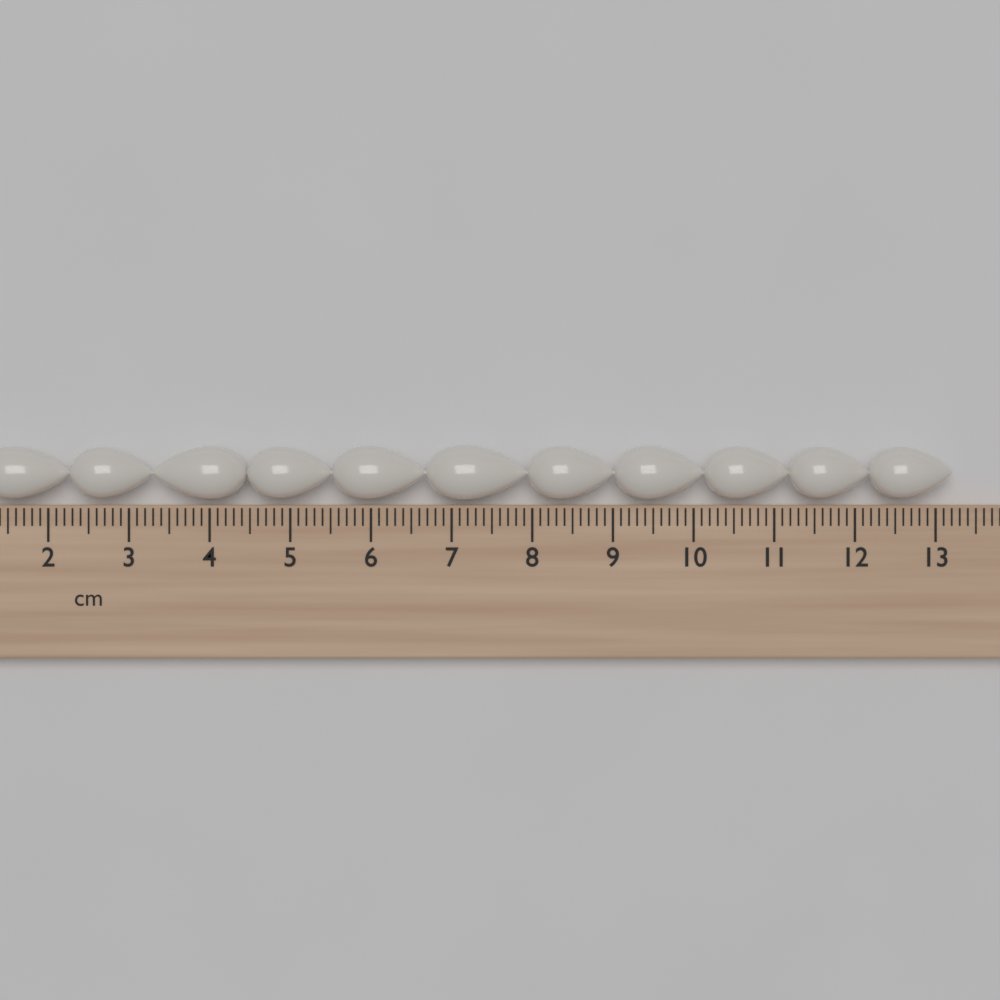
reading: 13.2 cm
